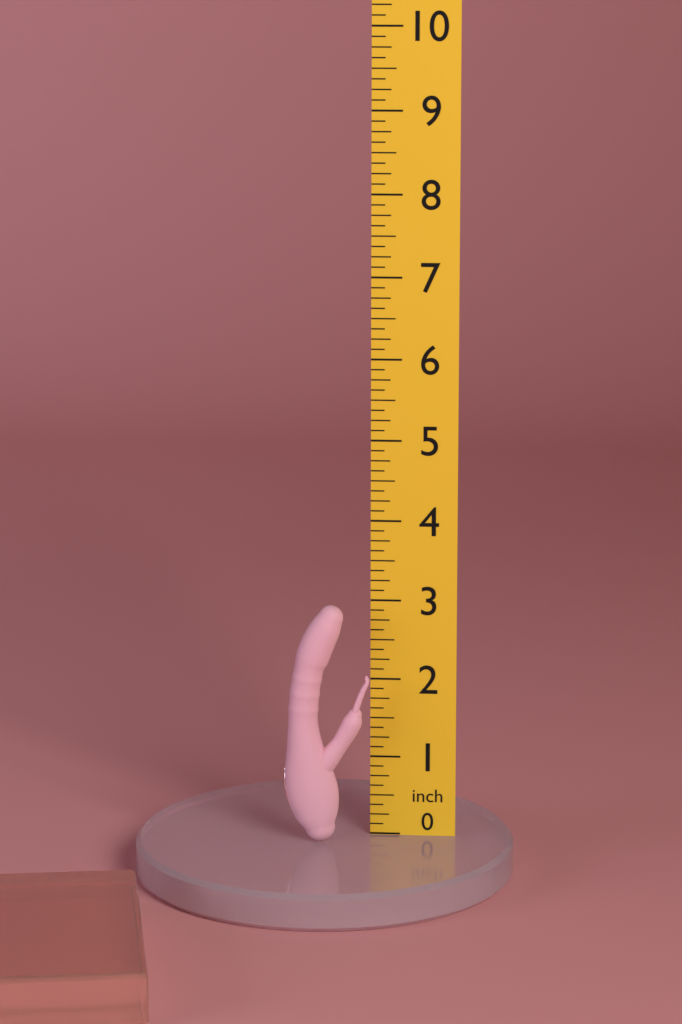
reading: 3.000 inch
